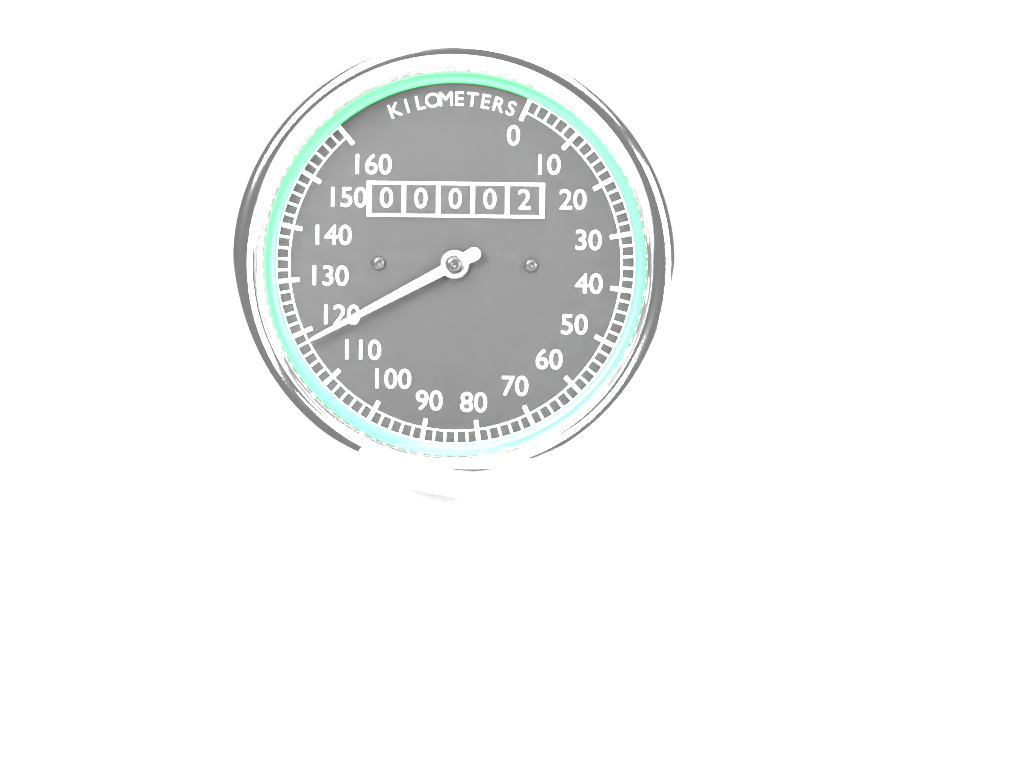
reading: 118 km/h
